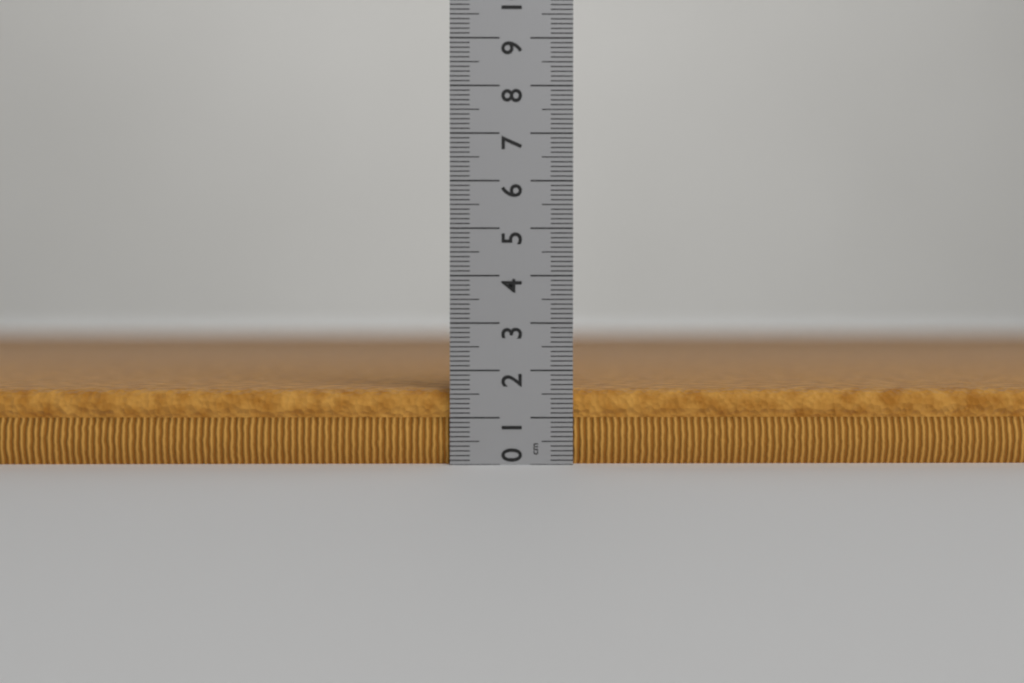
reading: 1.6 cm
